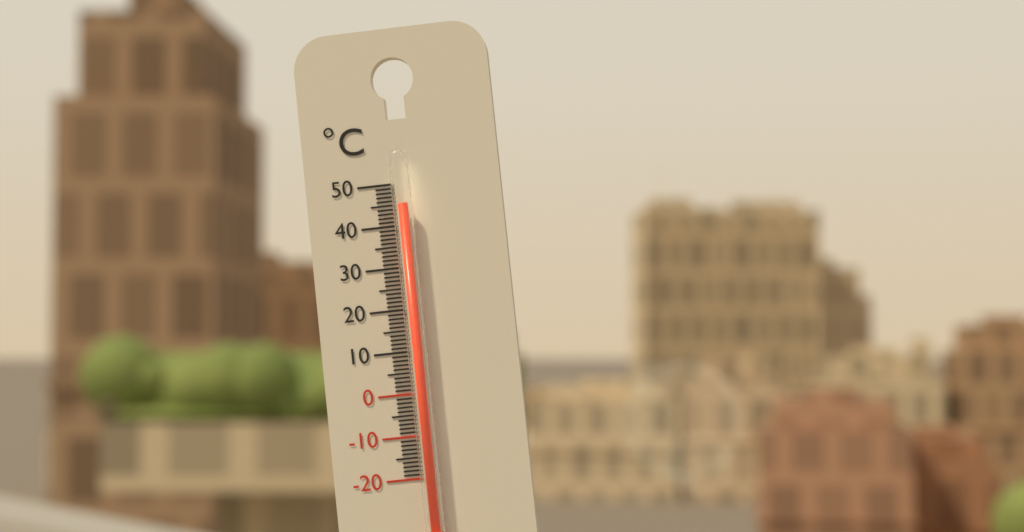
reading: 45 °C
